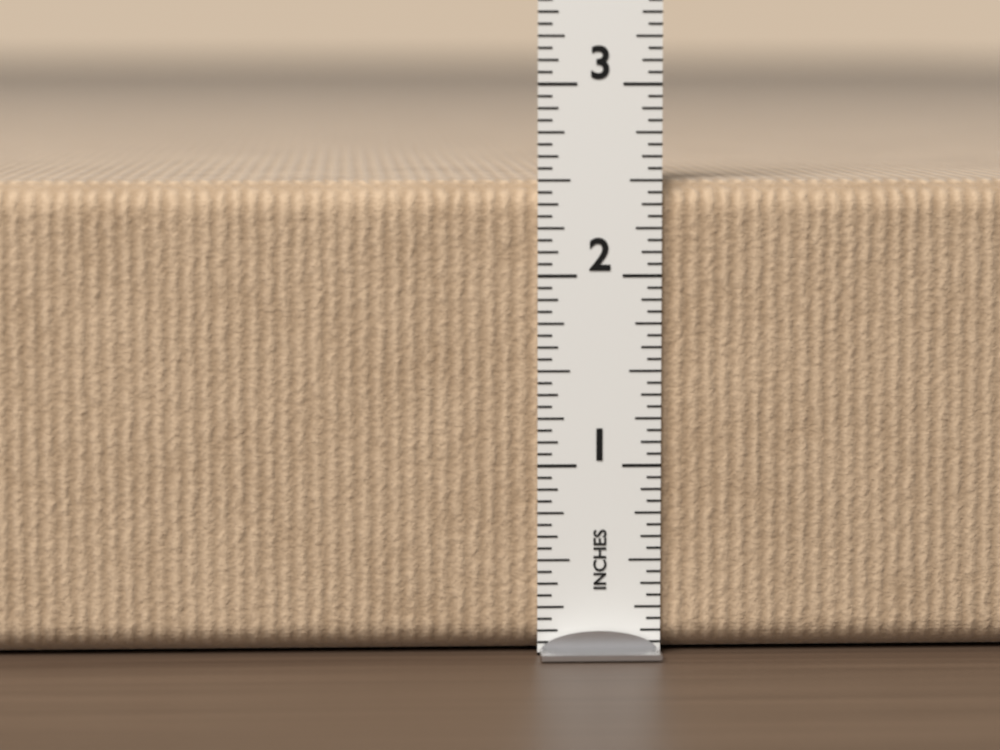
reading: 2.5000 in
